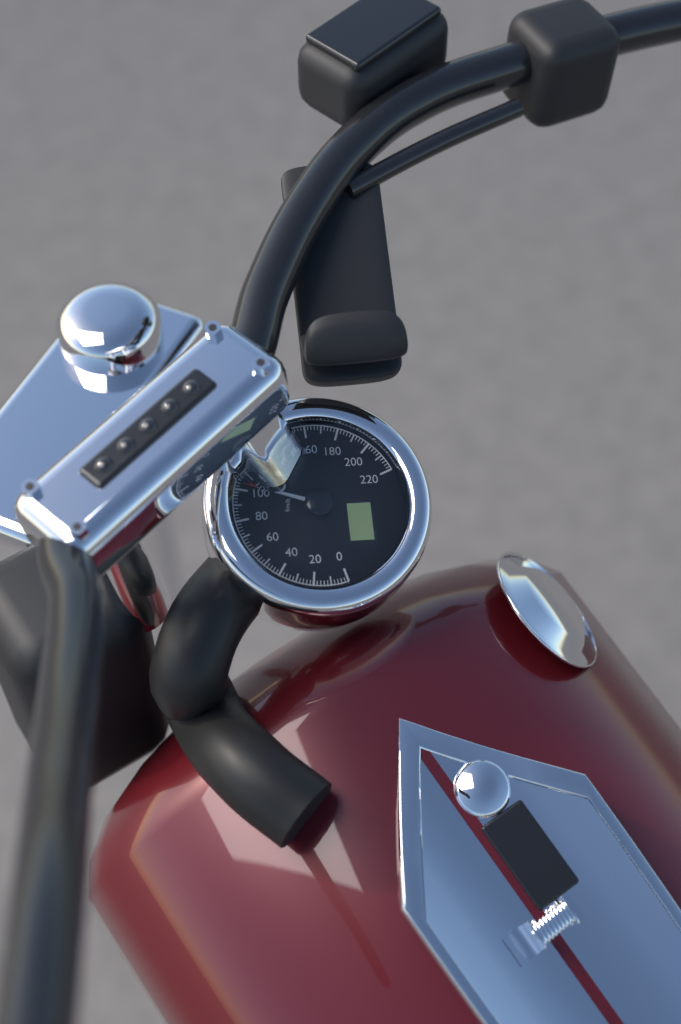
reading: 104 km/h
